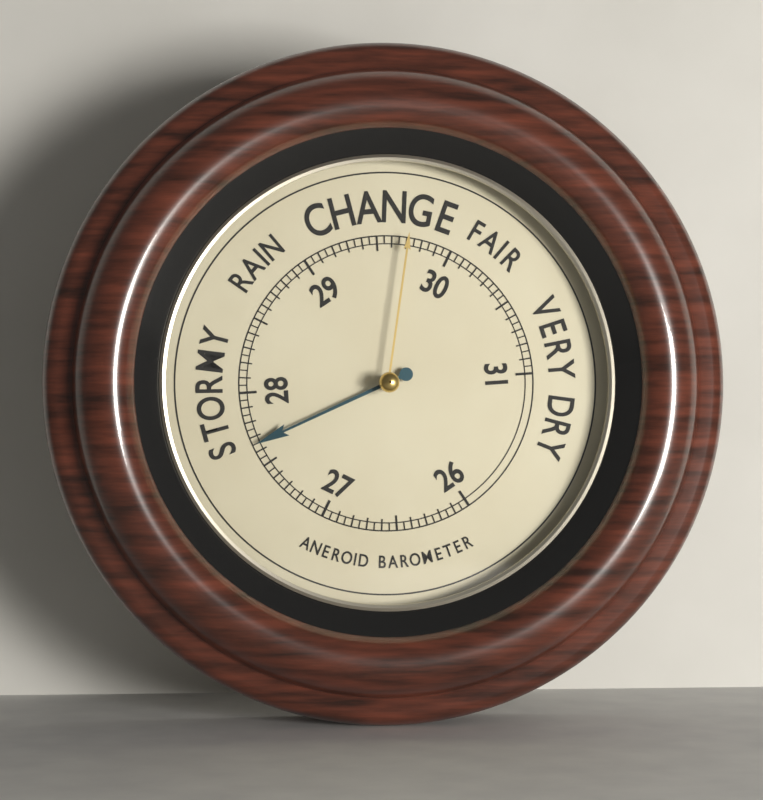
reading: 27.65 (no unit)
